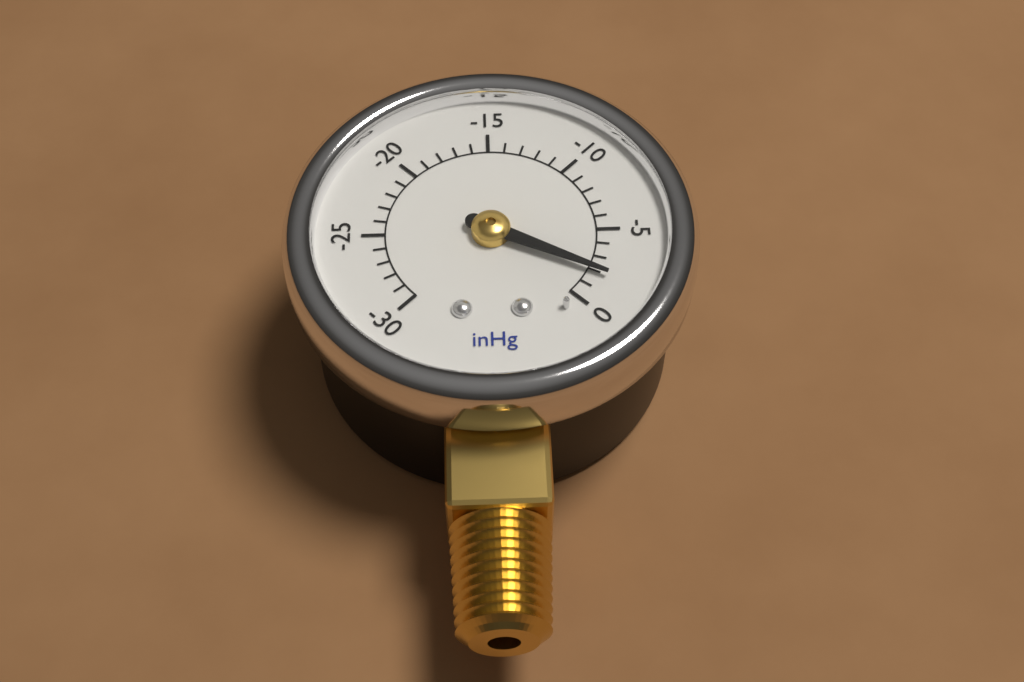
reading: -2 inHg
